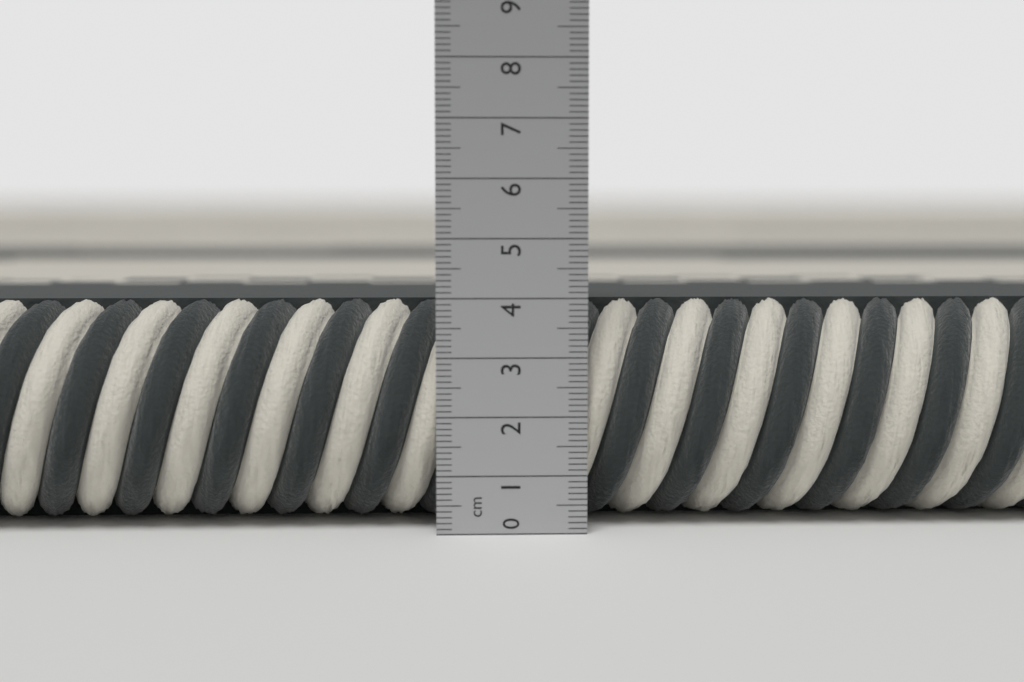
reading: 3.9 cm
